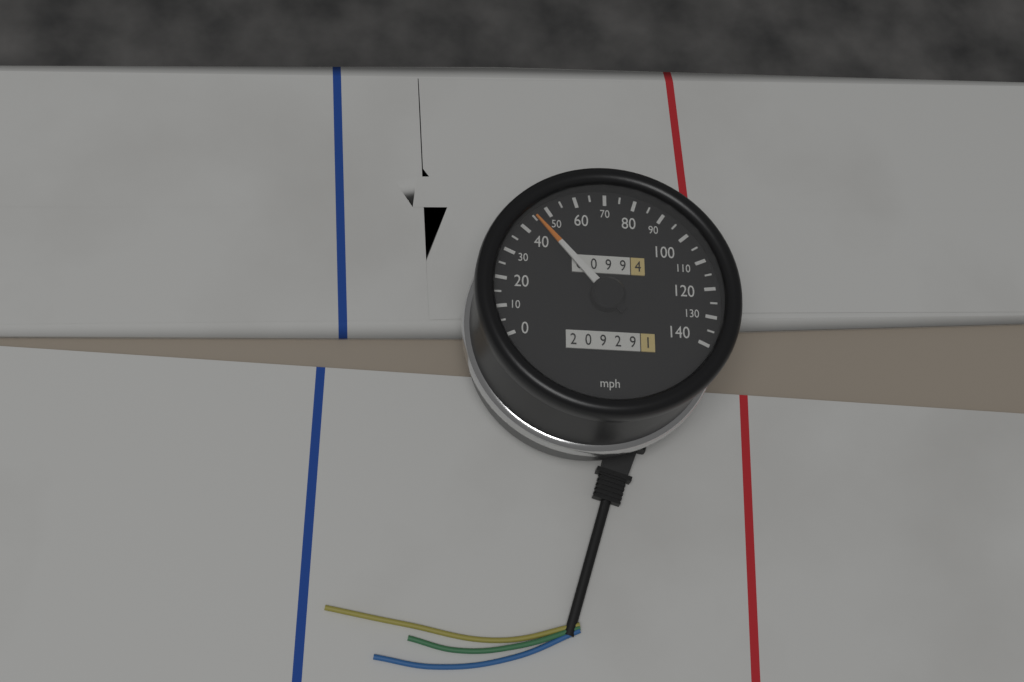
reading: 45 mph
